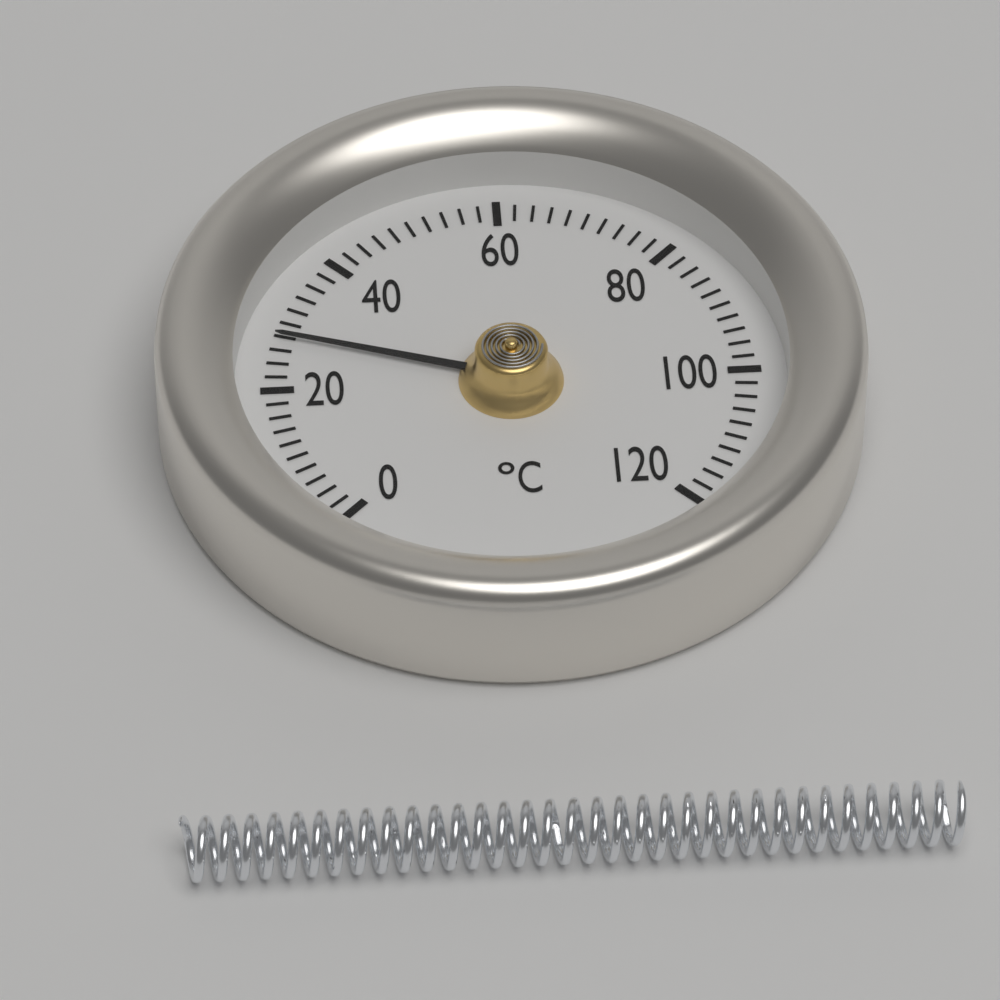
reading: 28 °C
